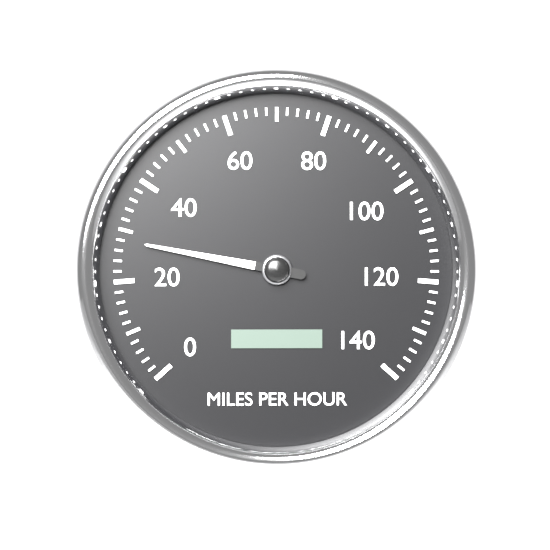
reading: 28 mph
